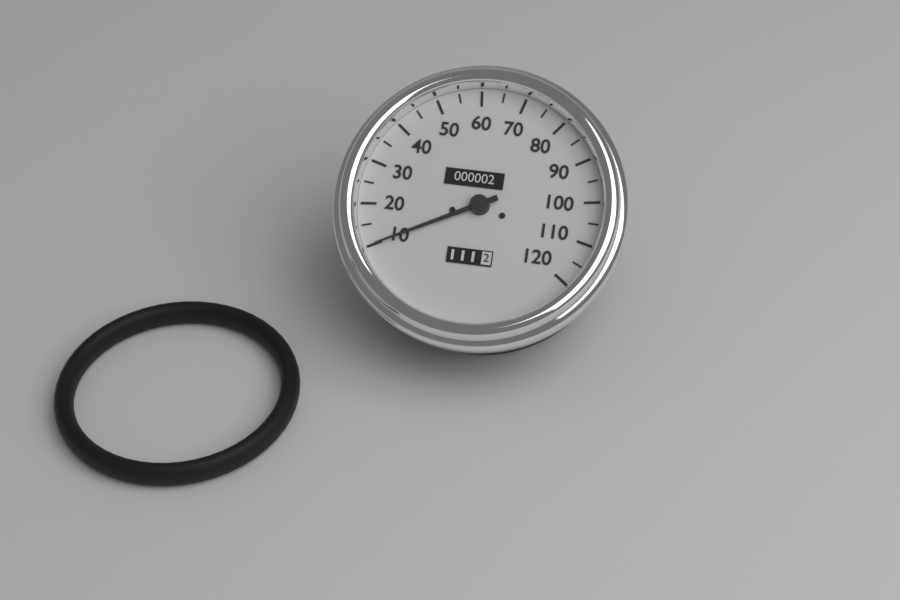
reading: 10 (no unit)
